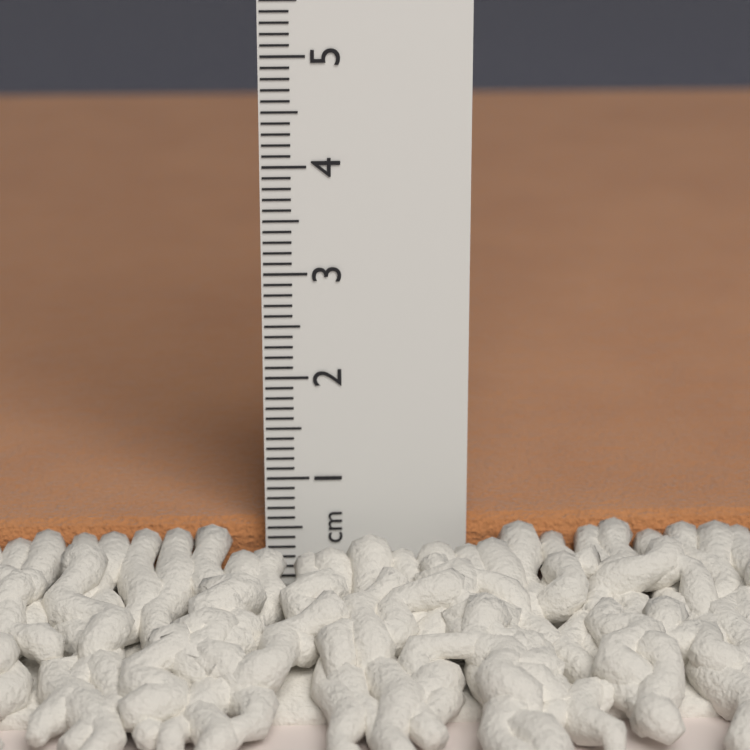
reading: 0.5 cm
